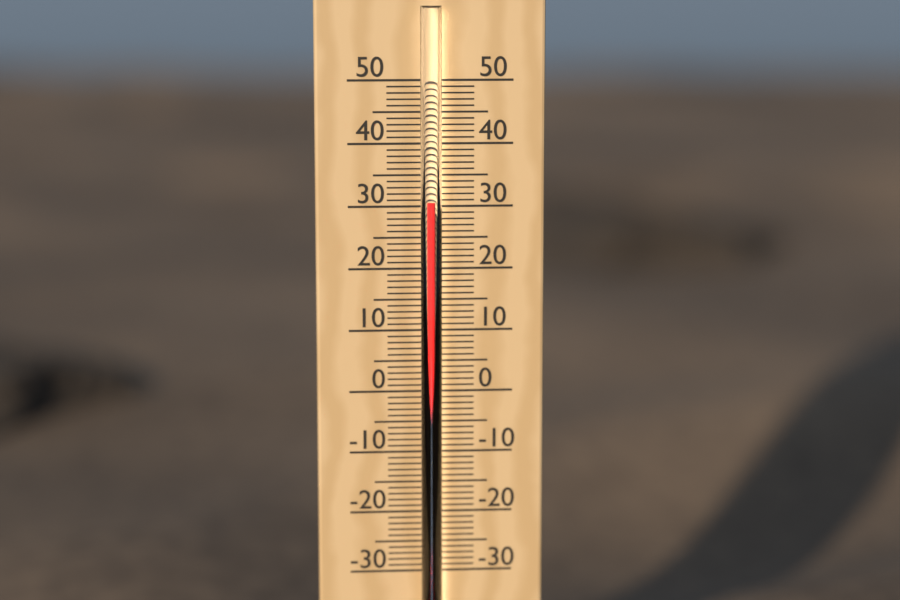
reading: 31 °C
